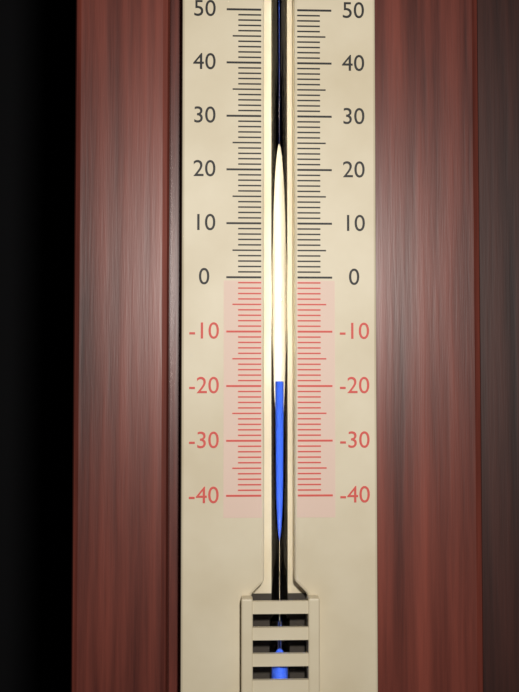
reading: -19 (no unit)
